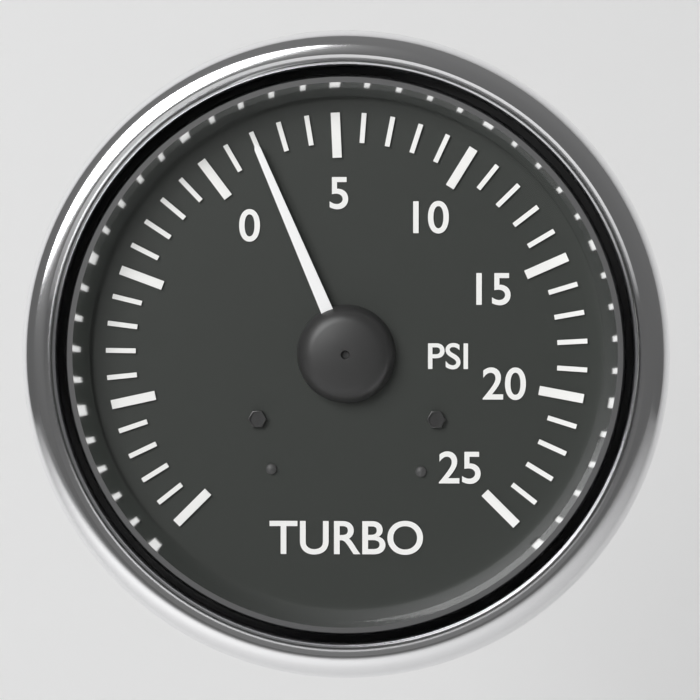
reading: 2 psi
